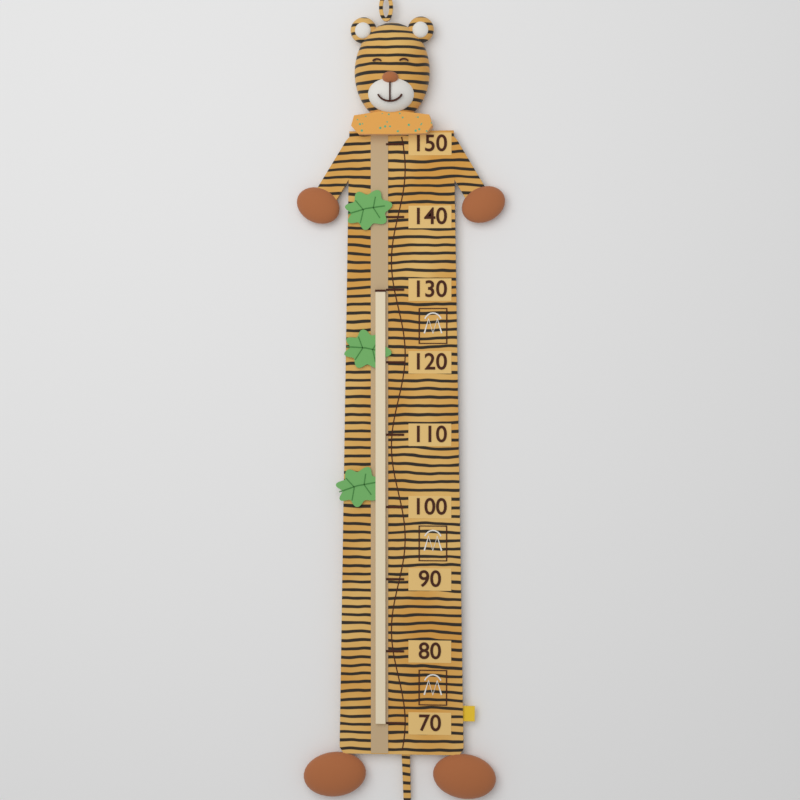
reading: 130 (no unit)
